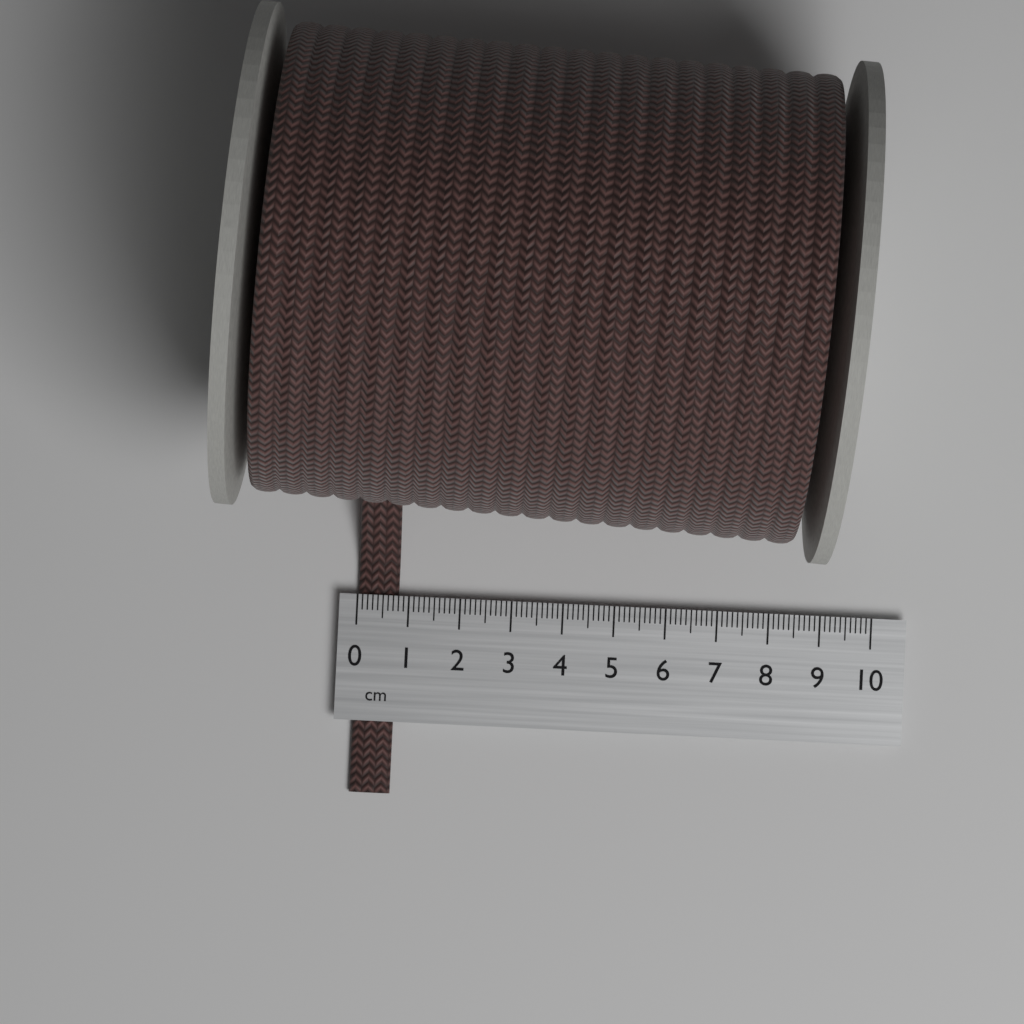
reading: 0.8 cm
